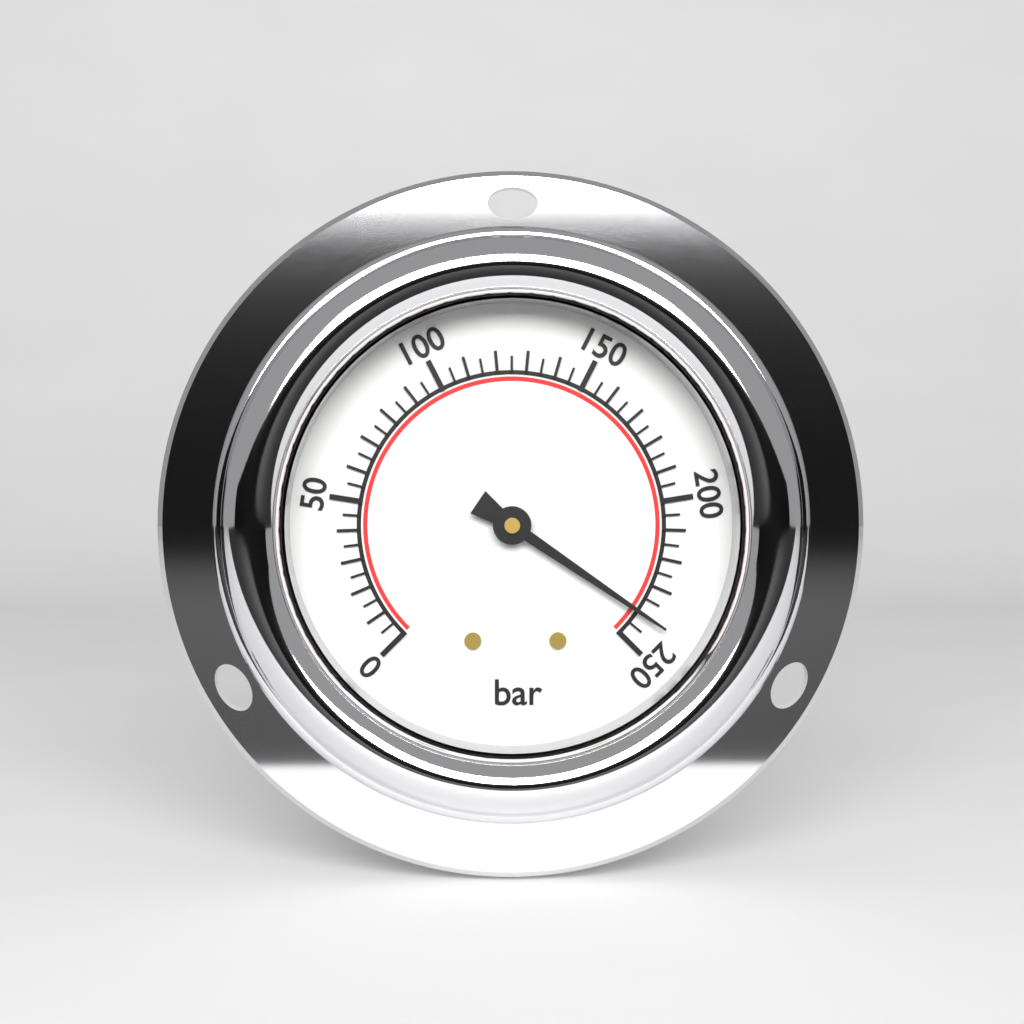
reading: 240 bar
